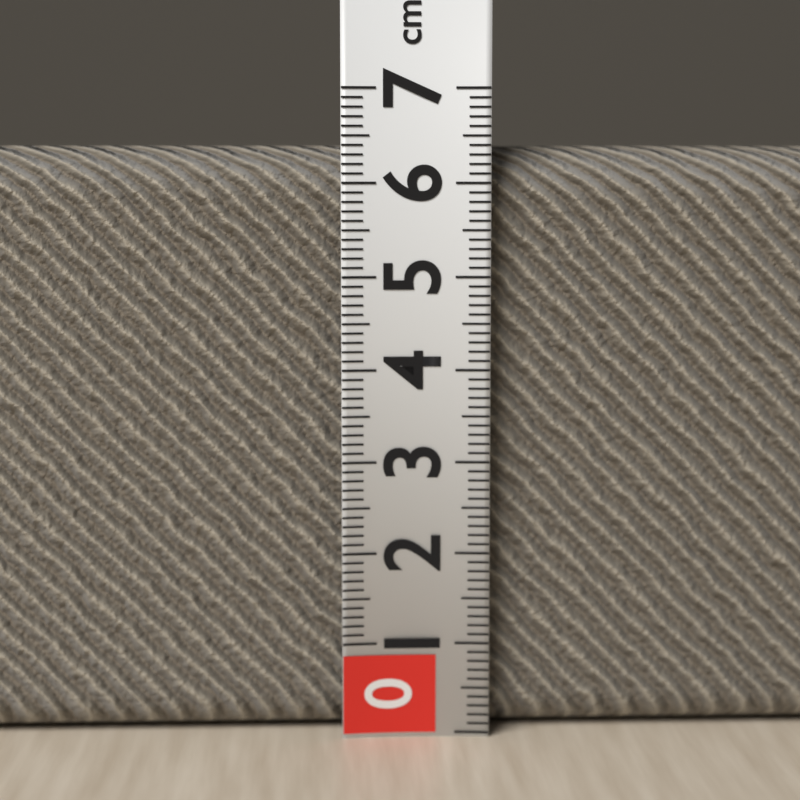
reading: 6.4 cm
